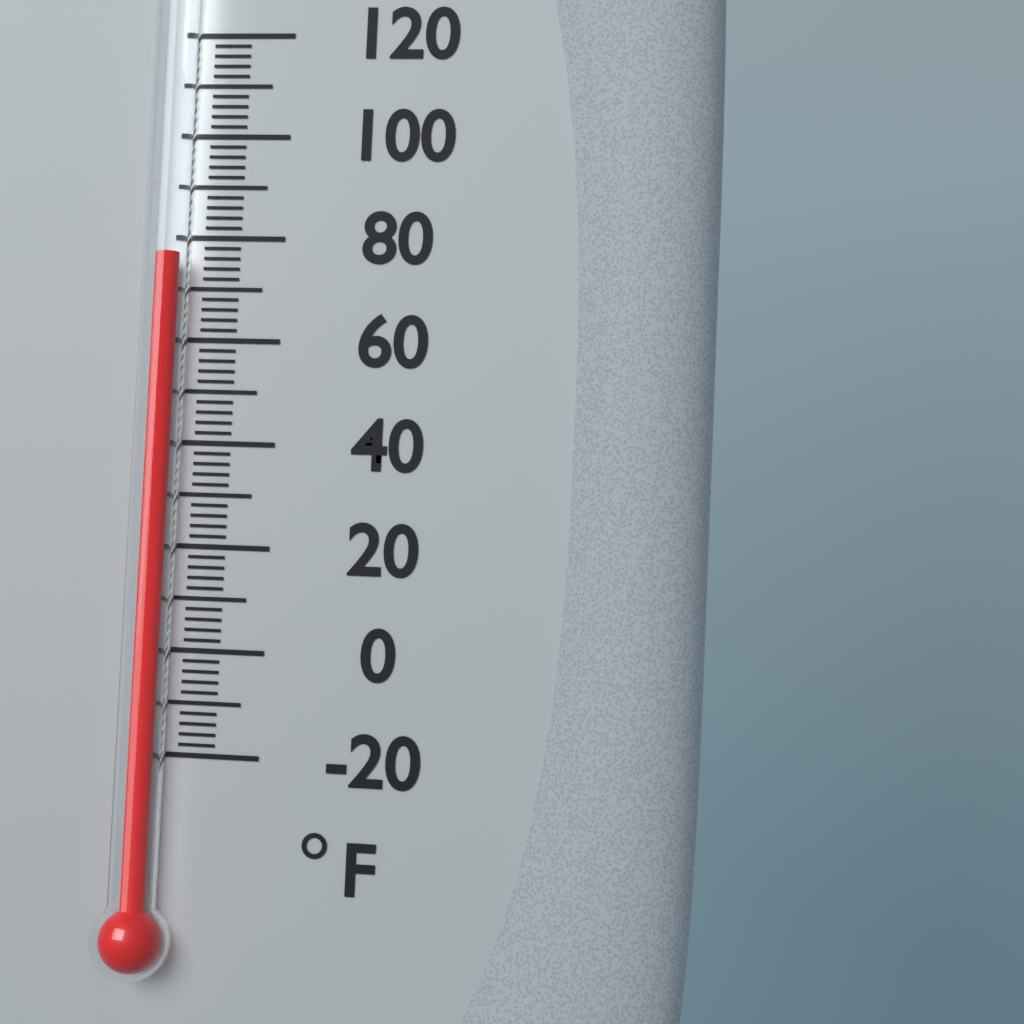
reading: 76 °F
